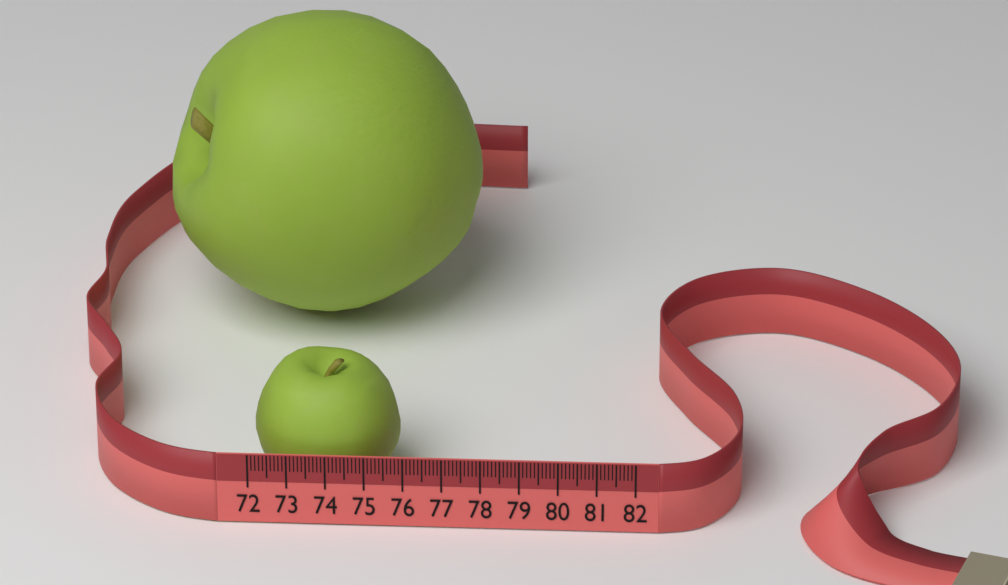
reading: 75.8 (no unit)
